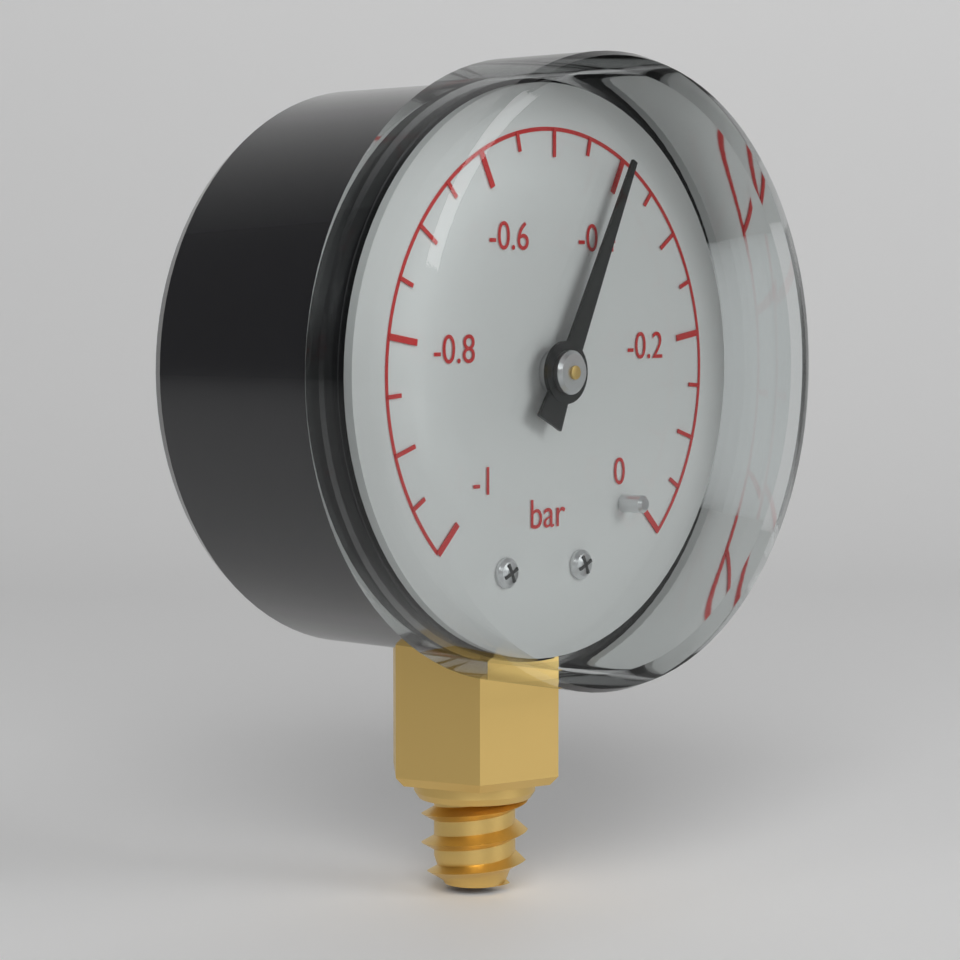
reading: -0.40 bar
